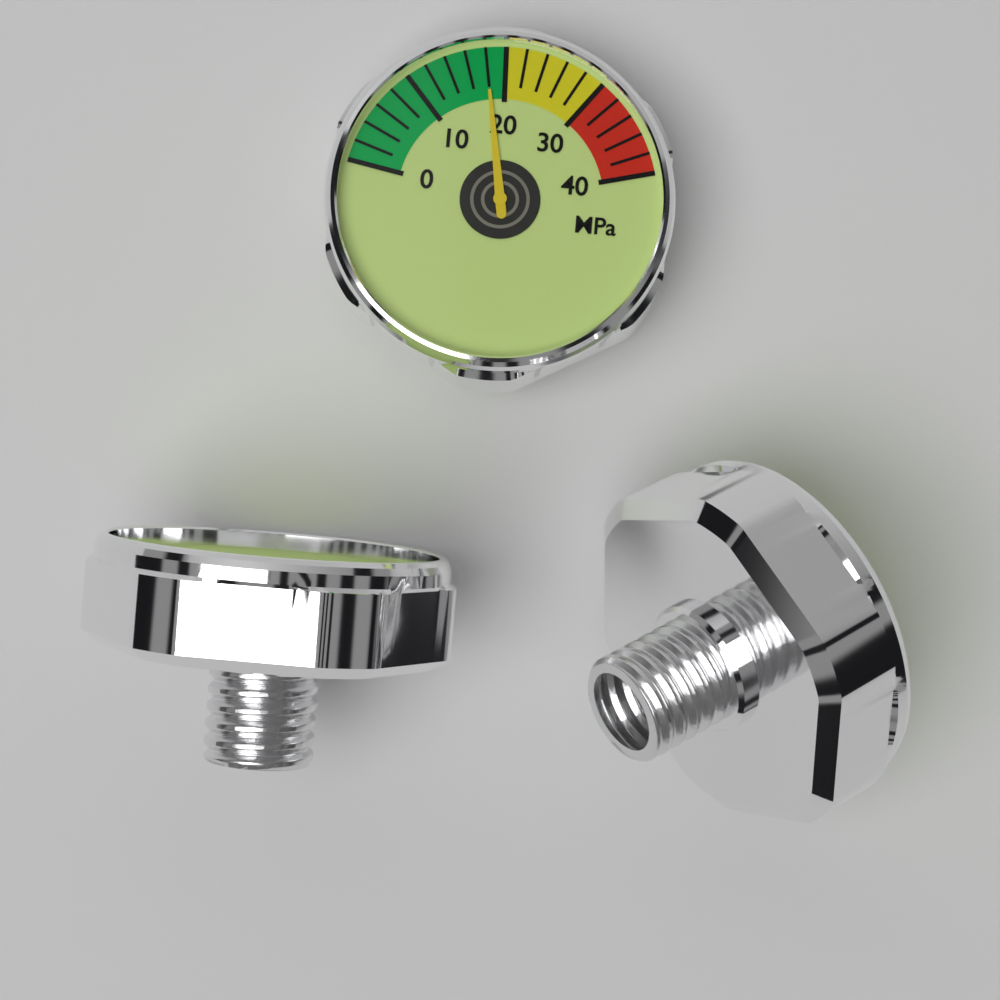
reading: 18 MPa
